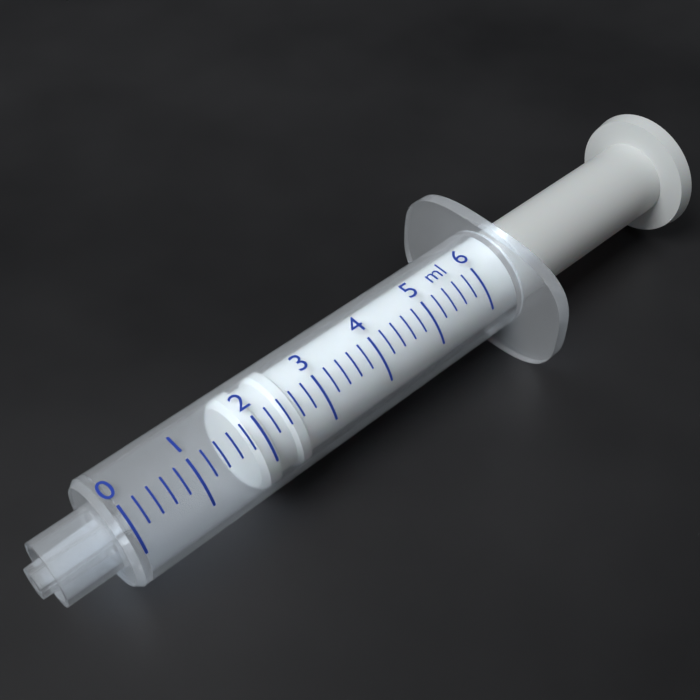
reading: 1.8 ml
